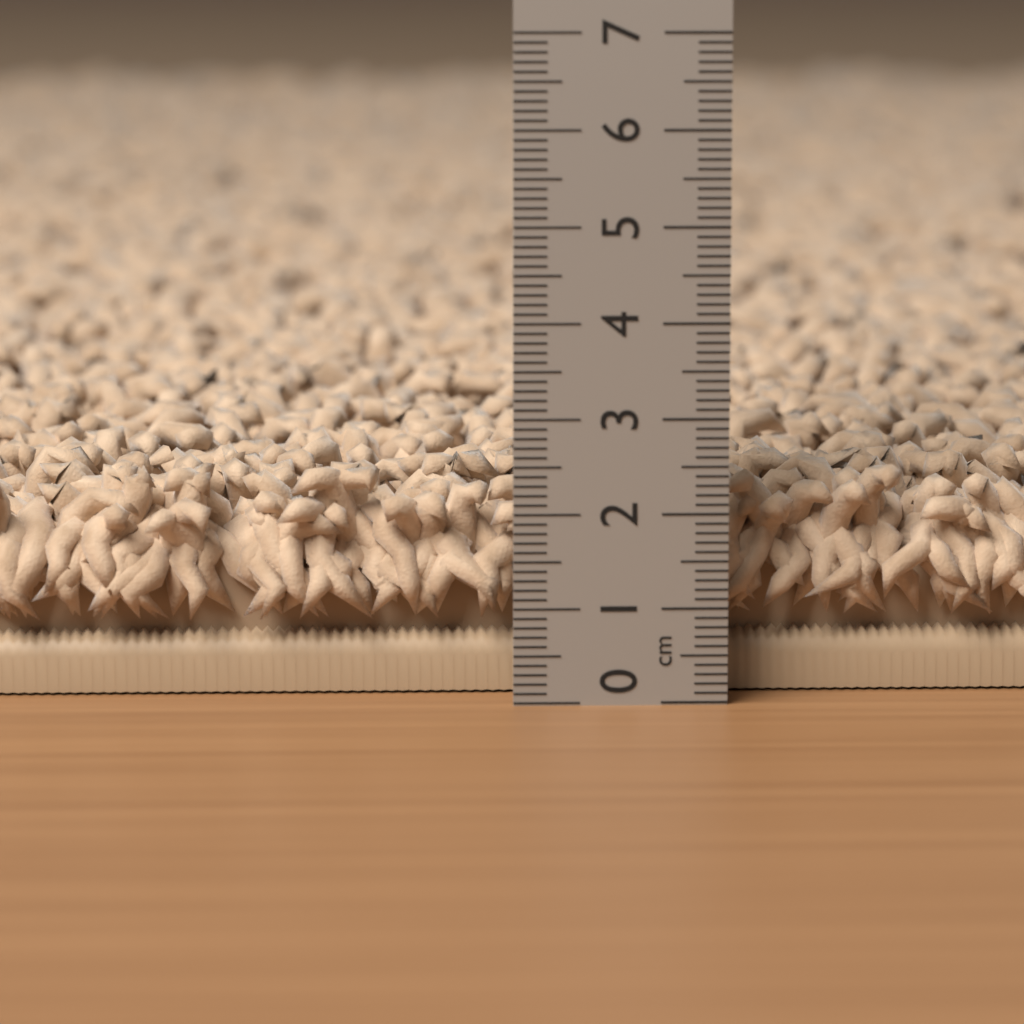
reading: 2.4 cm
